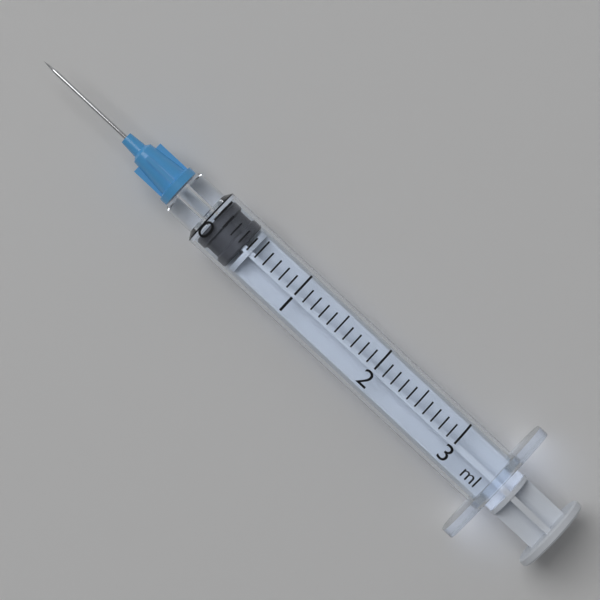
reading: 0.0 ml
